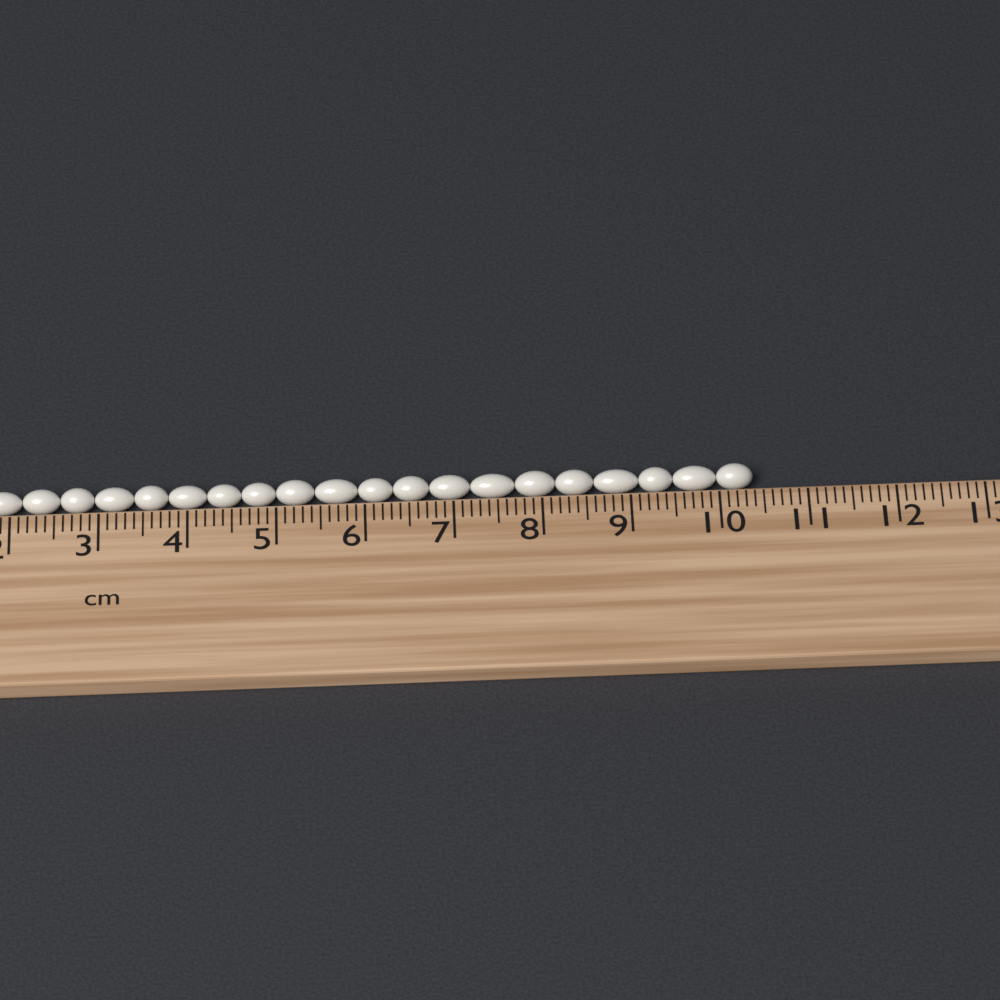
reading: 10.4 cm
